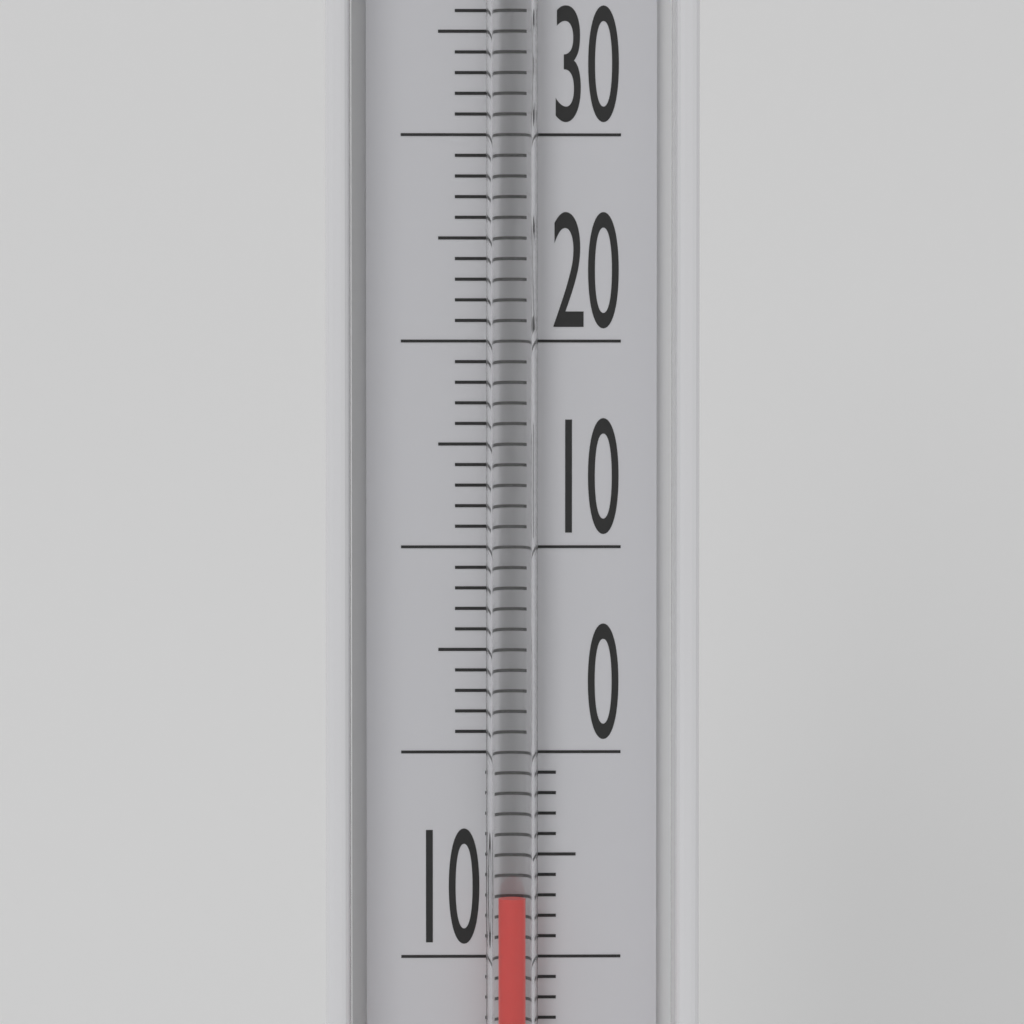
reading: -7 °C
